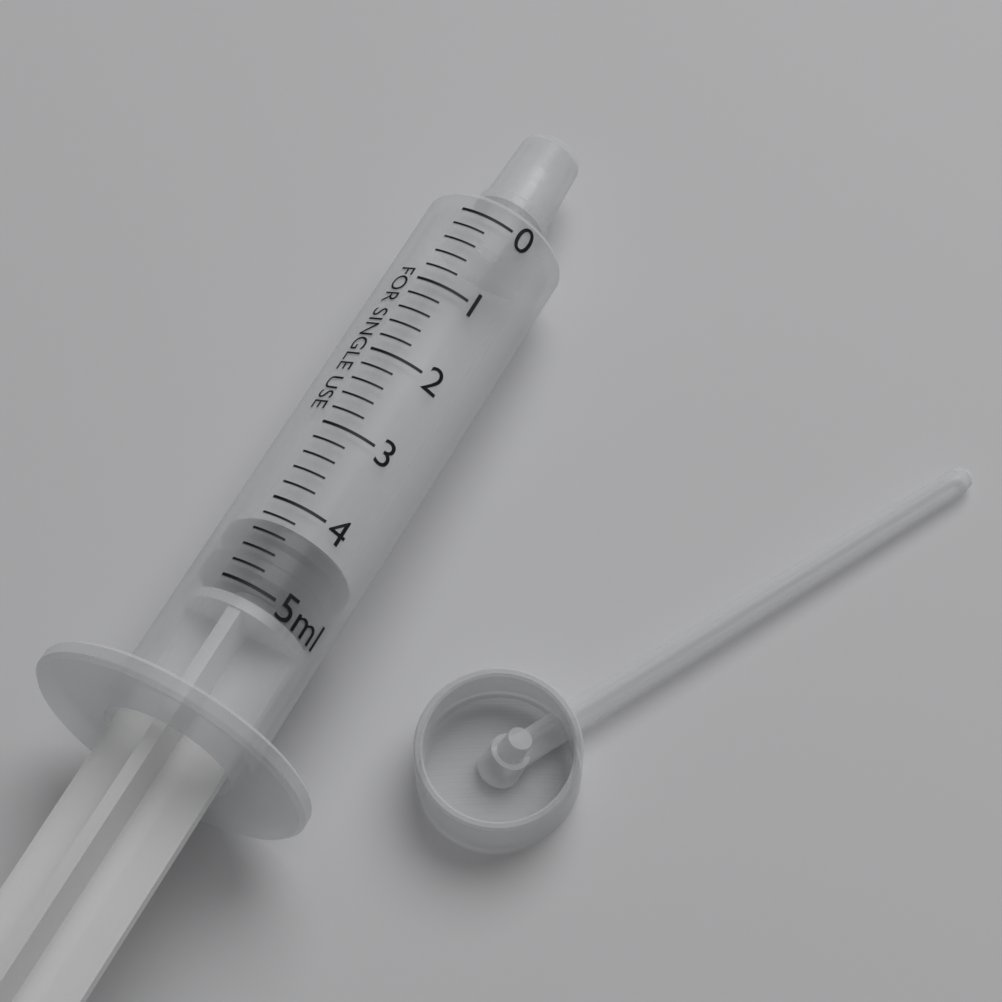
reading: 4.2 ml
